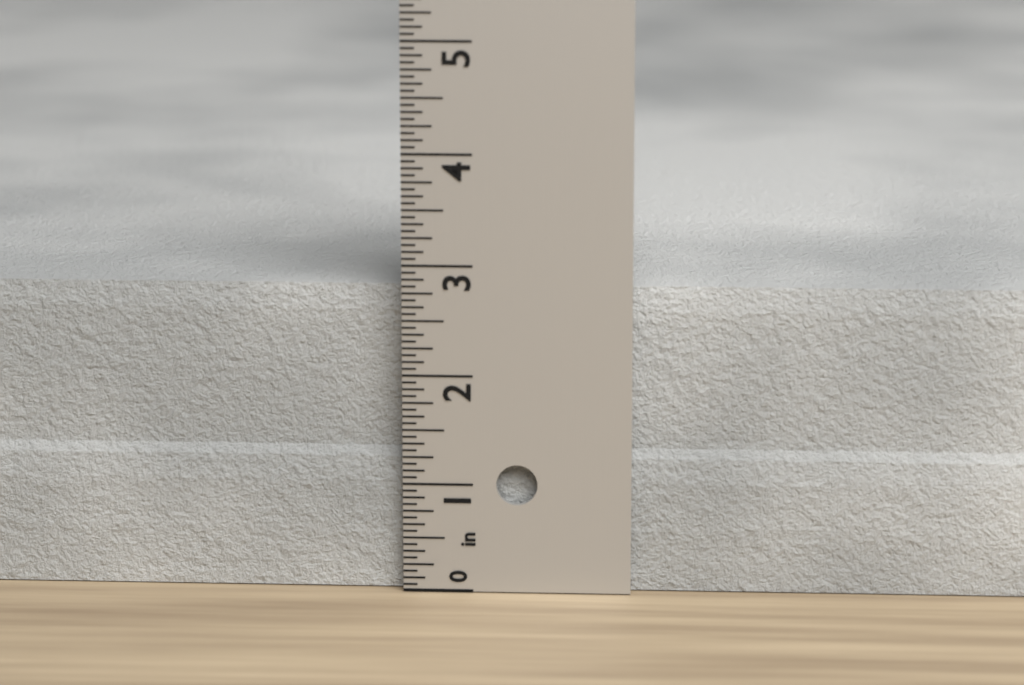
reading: 2.7500 in
